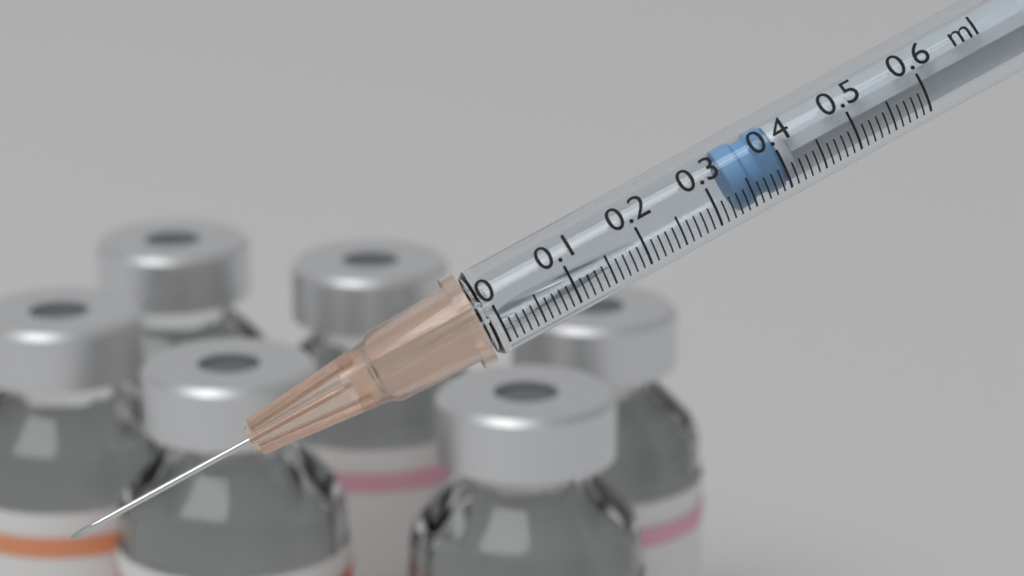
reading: 0.33 ml
